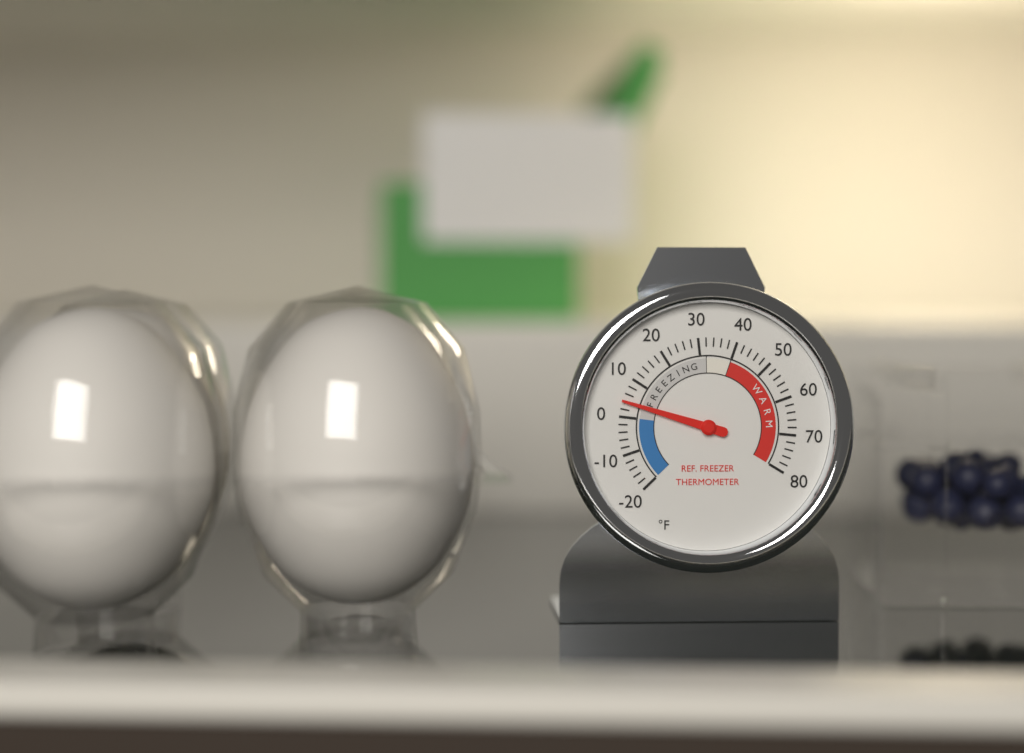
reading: 4 °F
